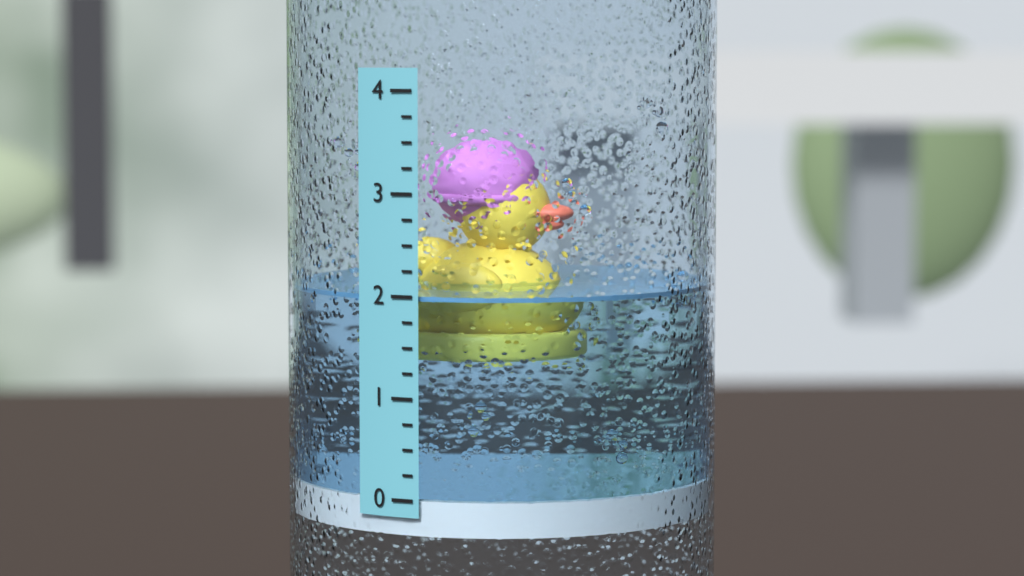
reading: 2.00 (no unit)
